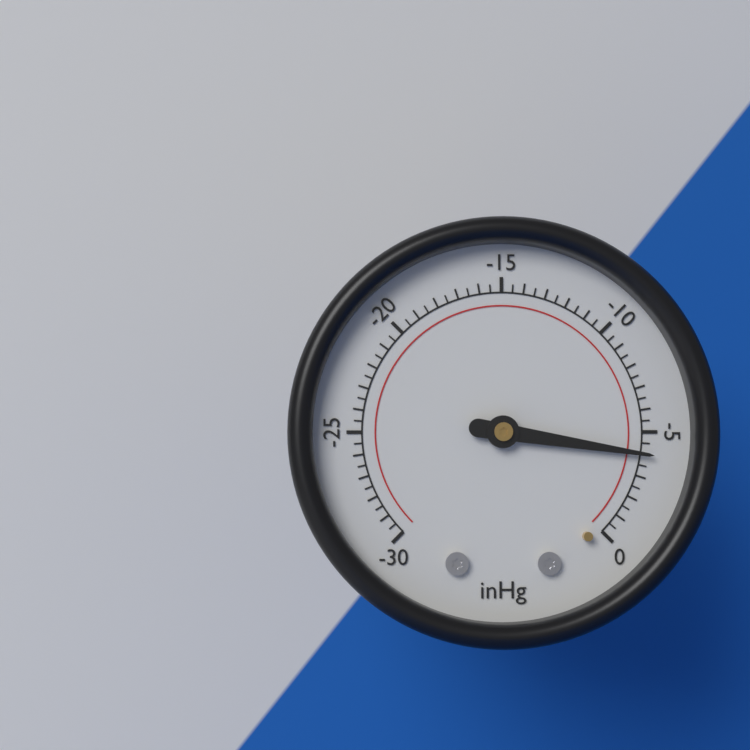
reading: -4.0 inHg
